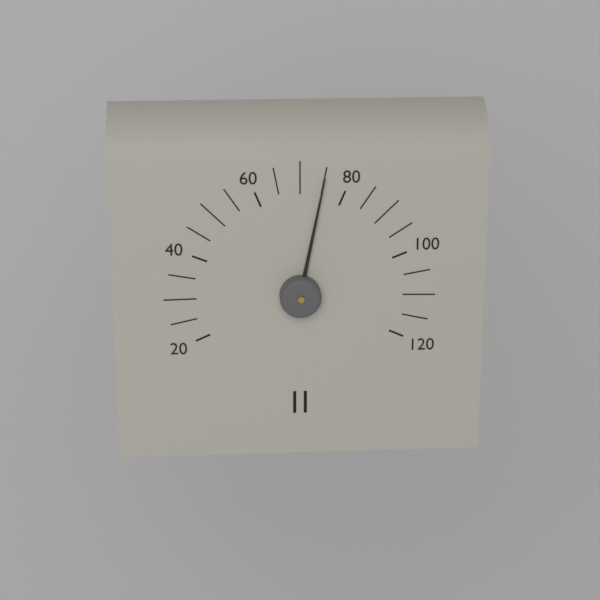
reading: 75 (no unit)
